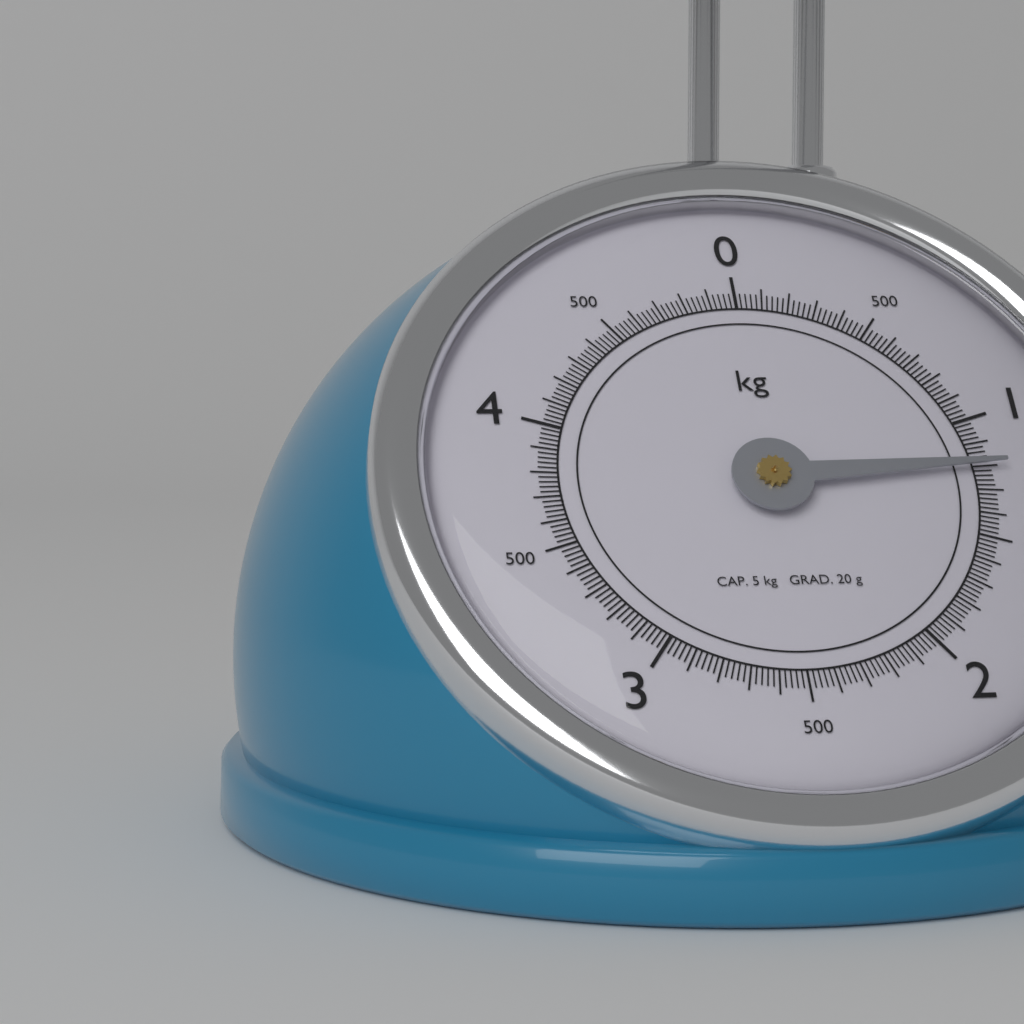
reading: 1.20 kg
